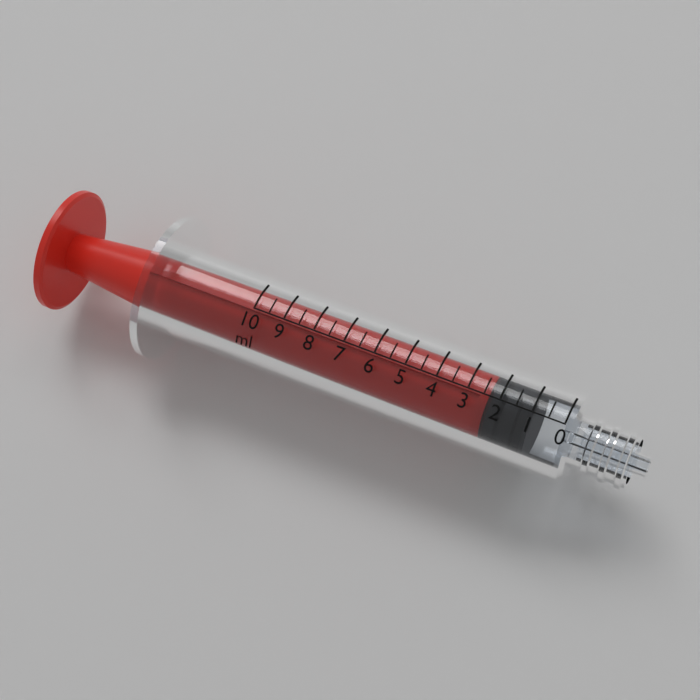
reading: 1.0 ml
